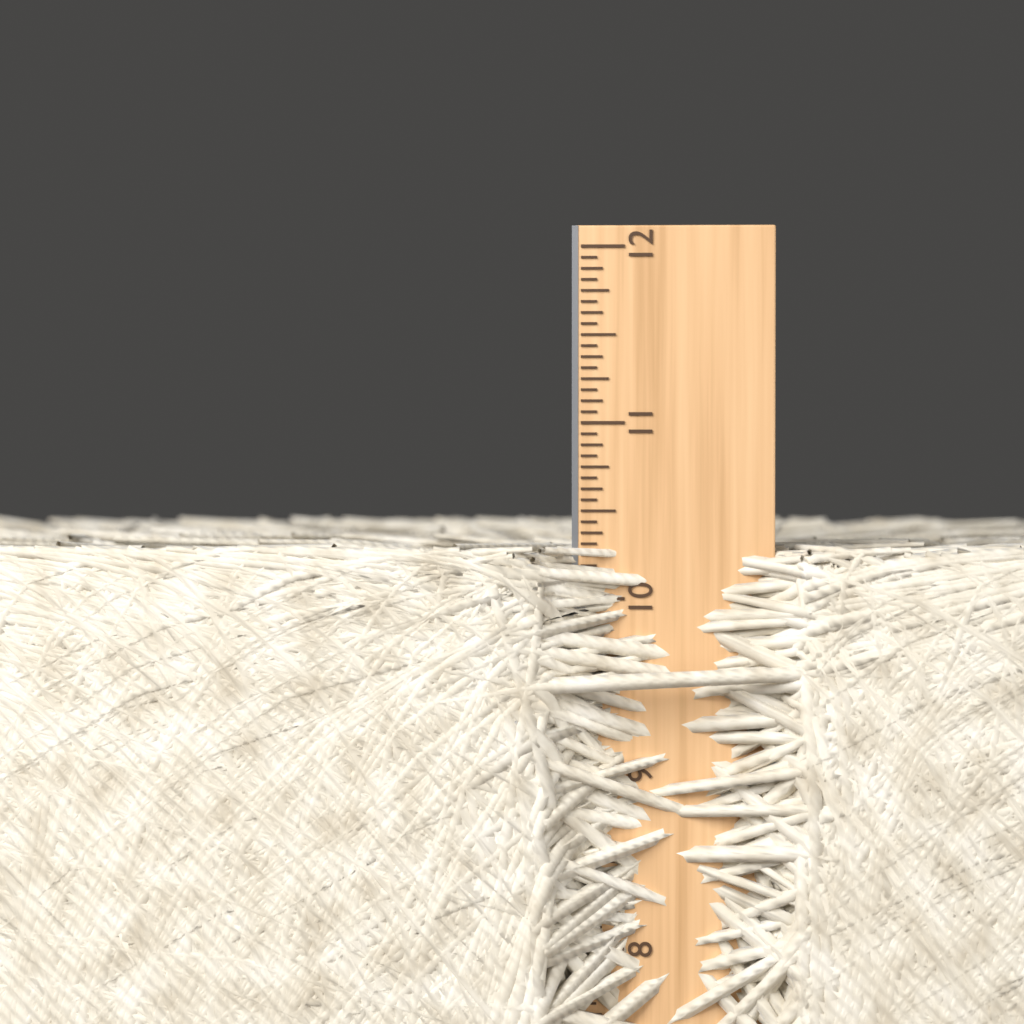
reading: 10.3125 in
